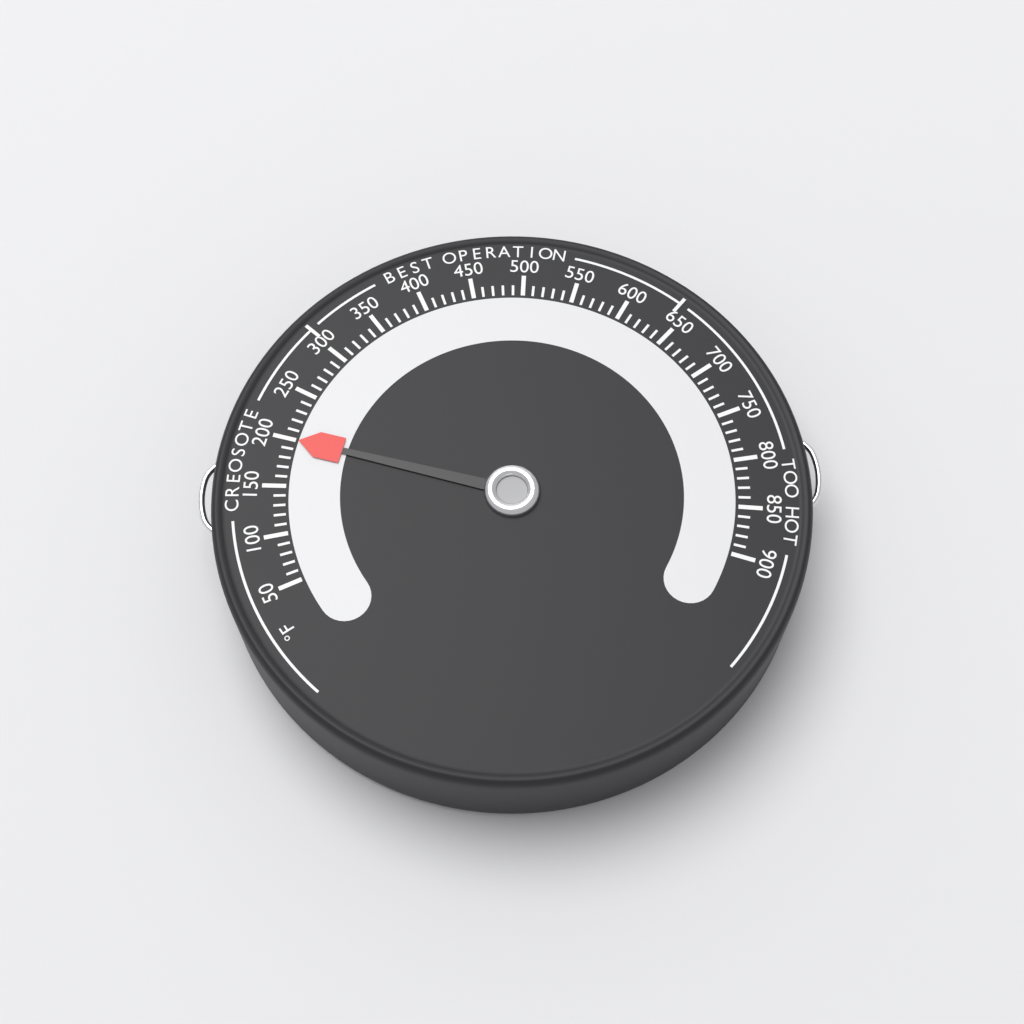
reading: 200 °F
